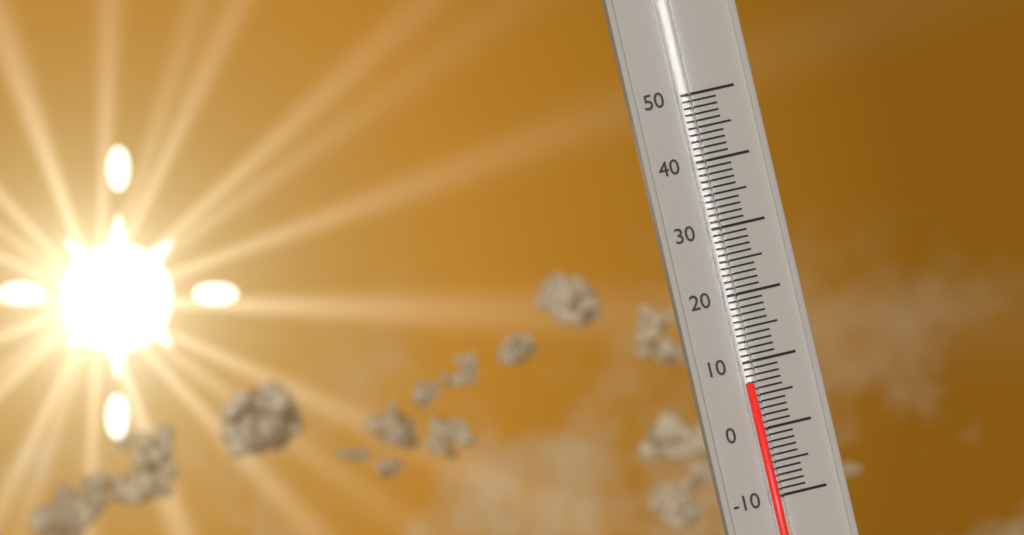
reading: 7 (no unit)
